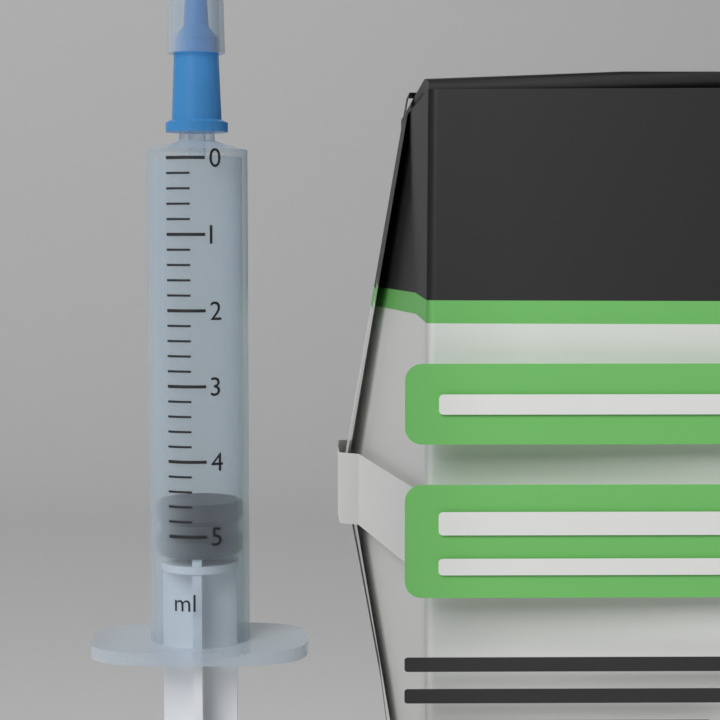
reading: 4.6 ml
